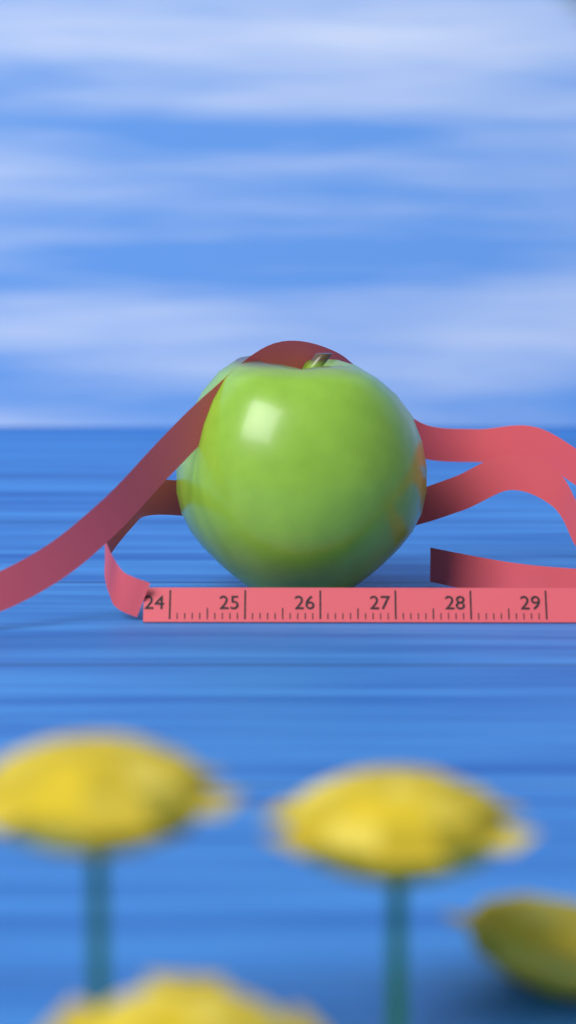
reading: 27.5 cm
